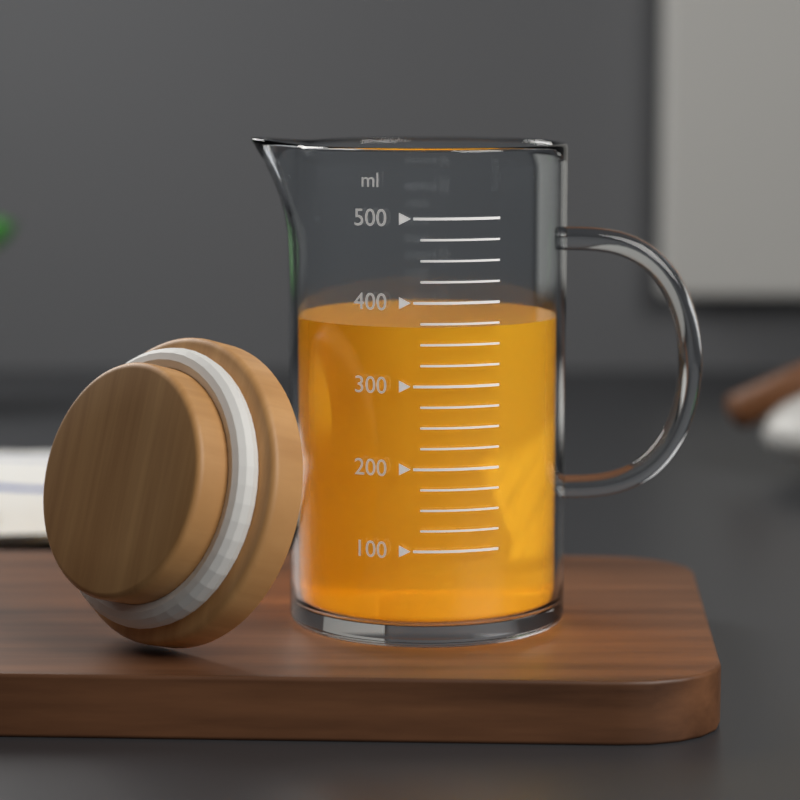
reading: 370 ml
